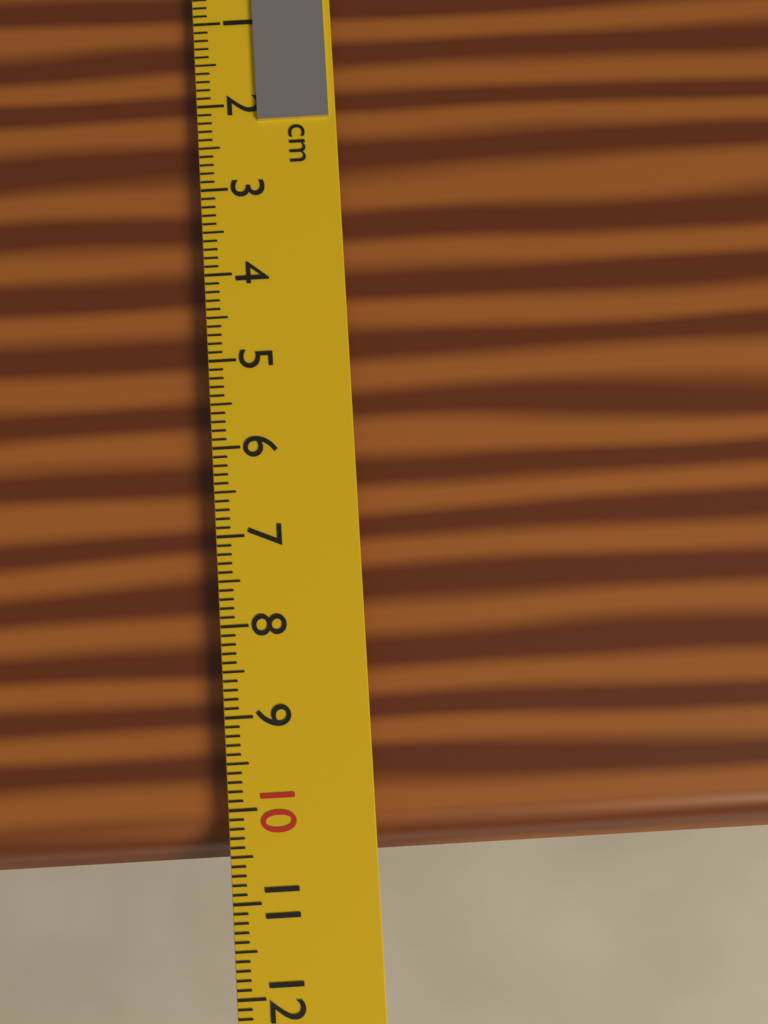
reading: 10.6 cm
